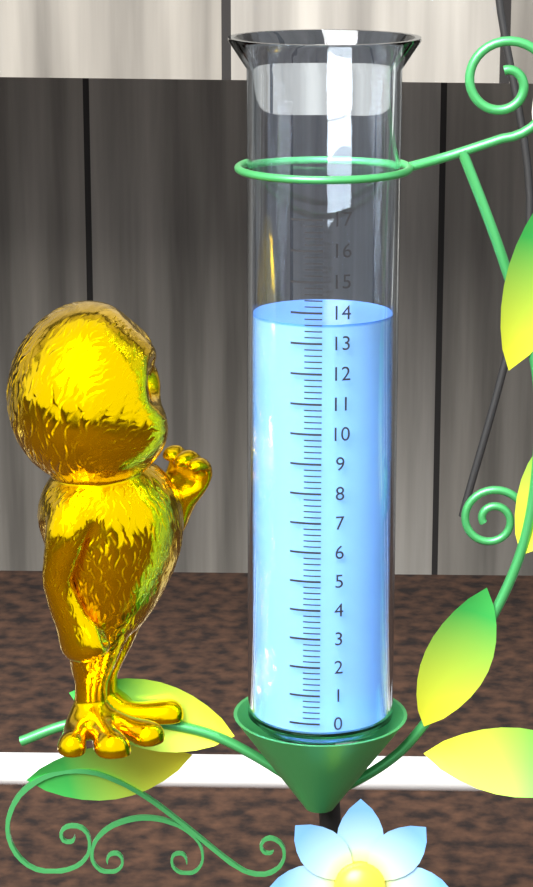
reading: 13.6 (no unit)
